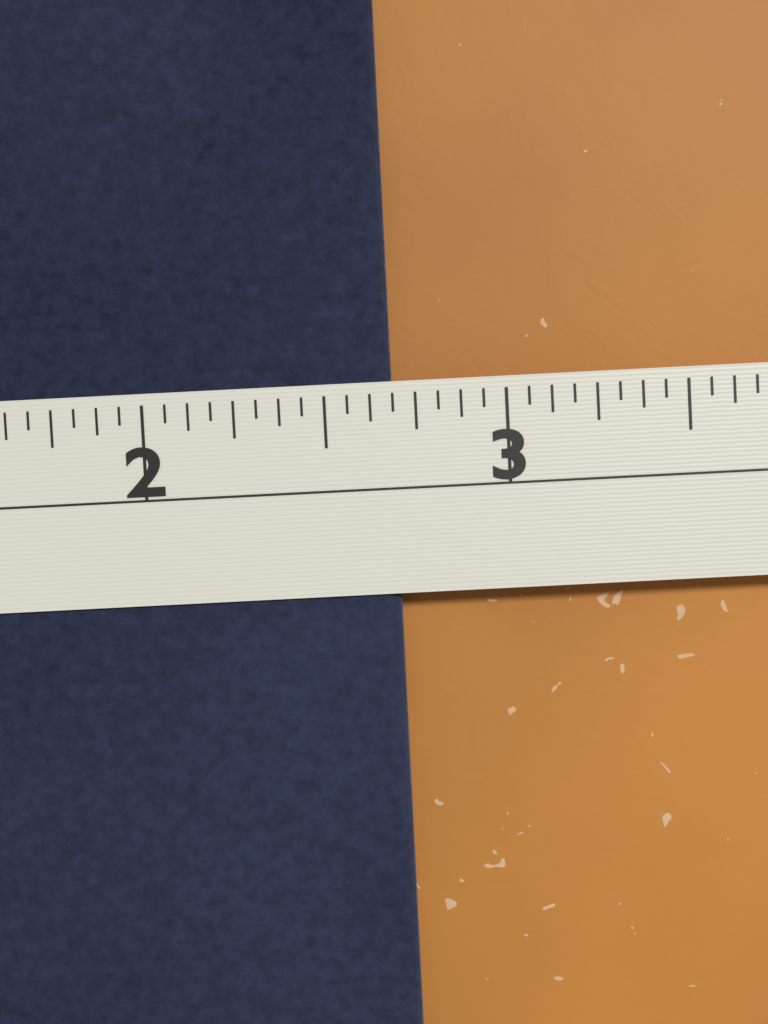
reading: 2.6875 in
